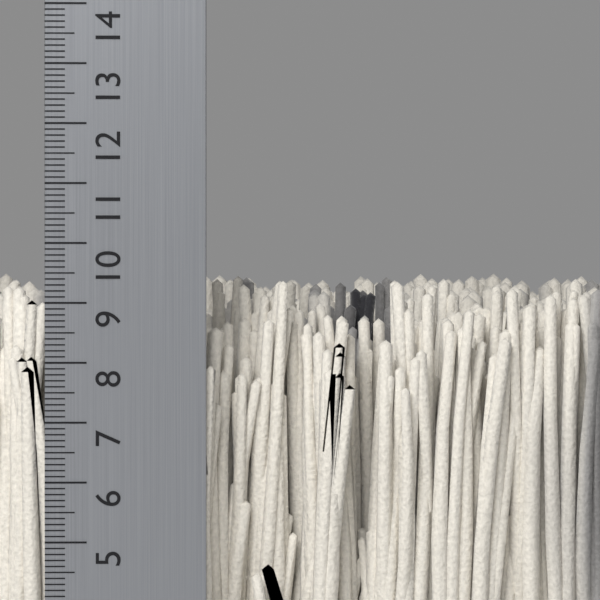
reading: 9.5 cm
